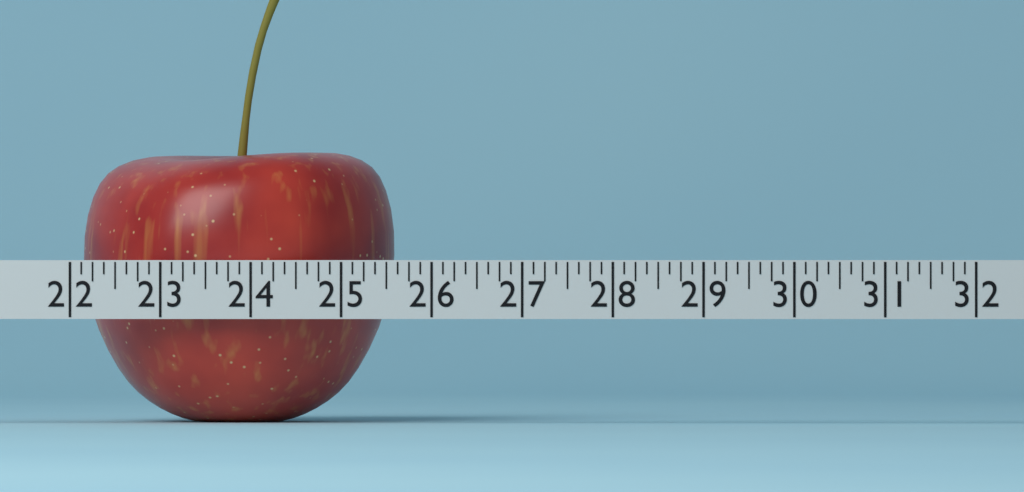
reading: 25.500 (no unit)
